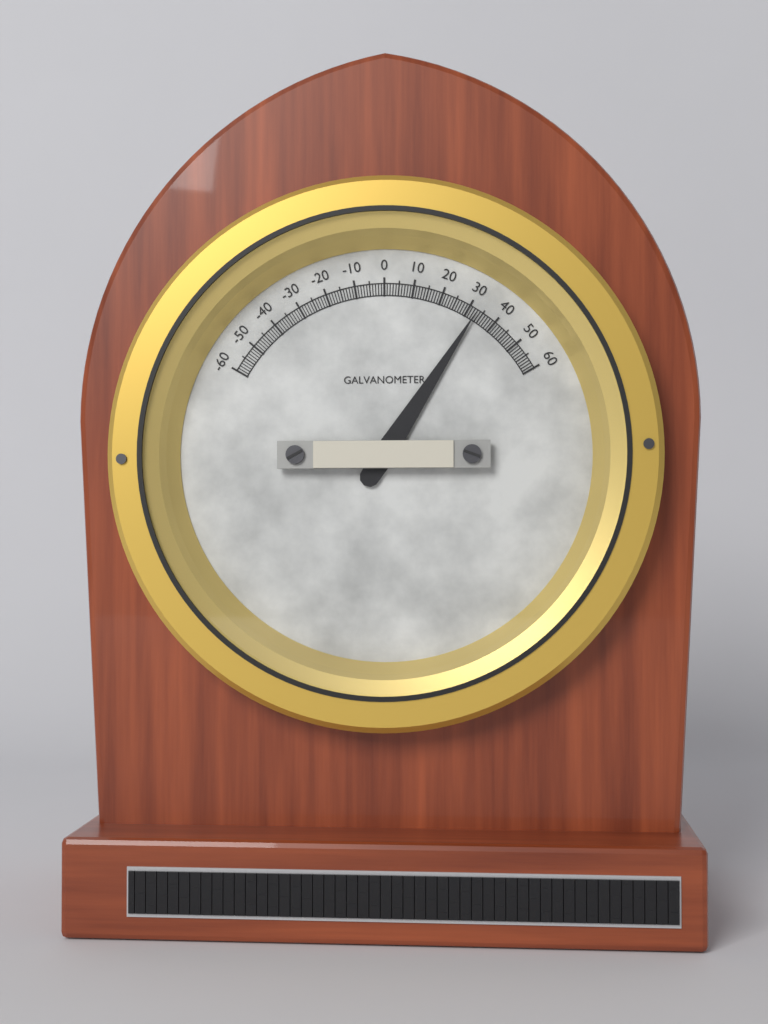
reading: 33 (no unit)
